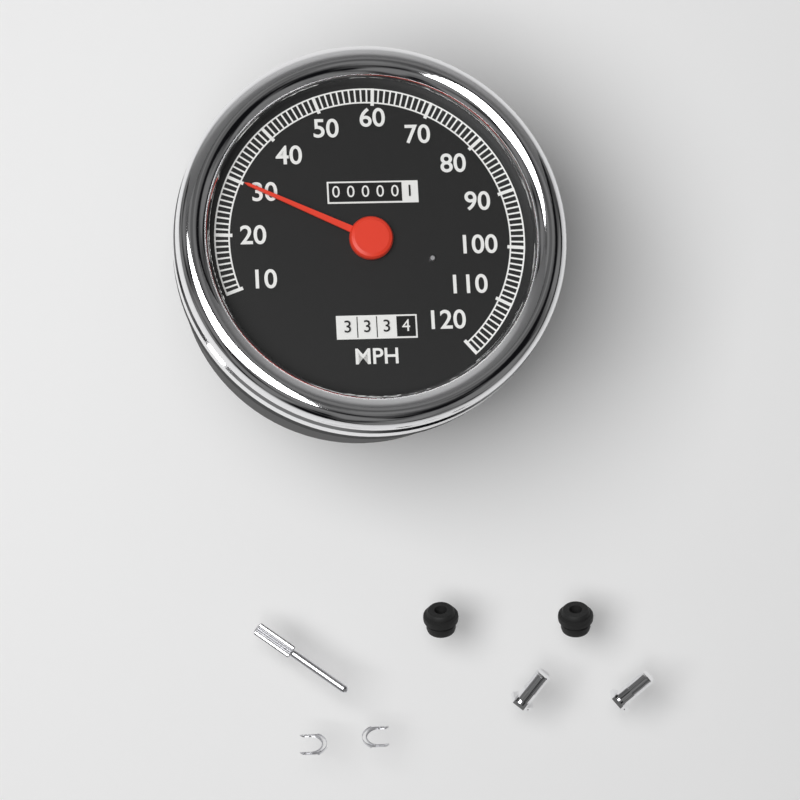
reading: 30 MPH
